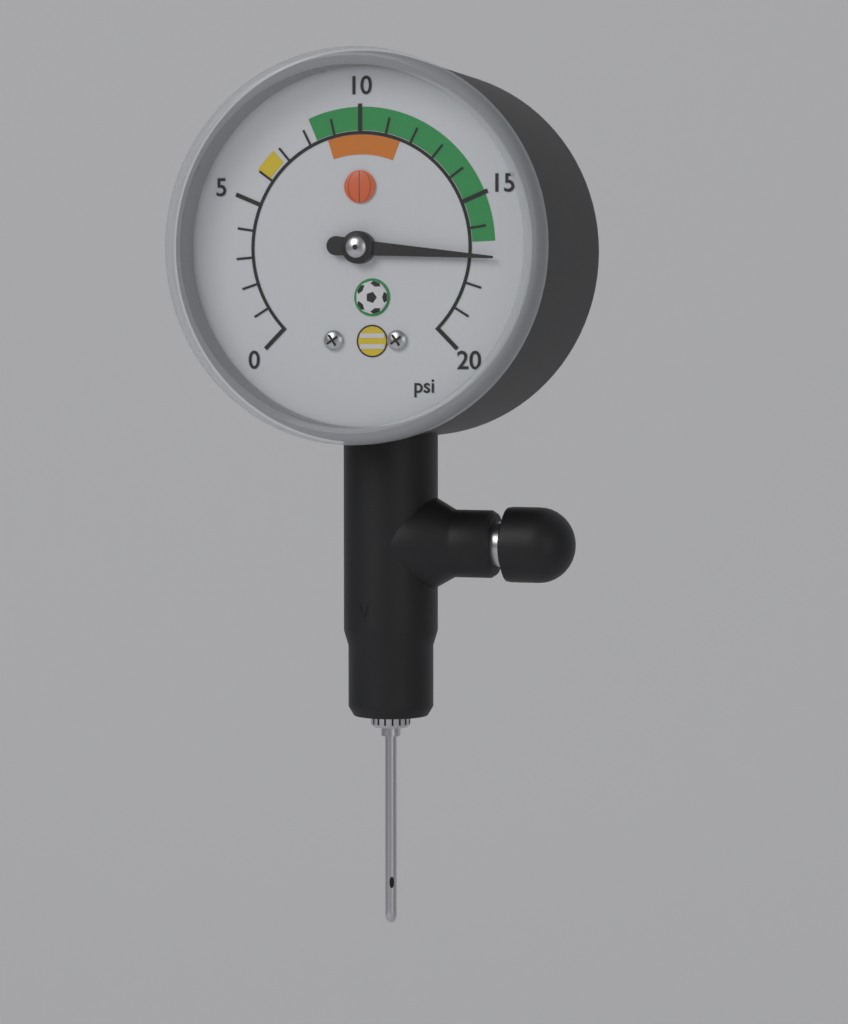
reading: 17 psi
